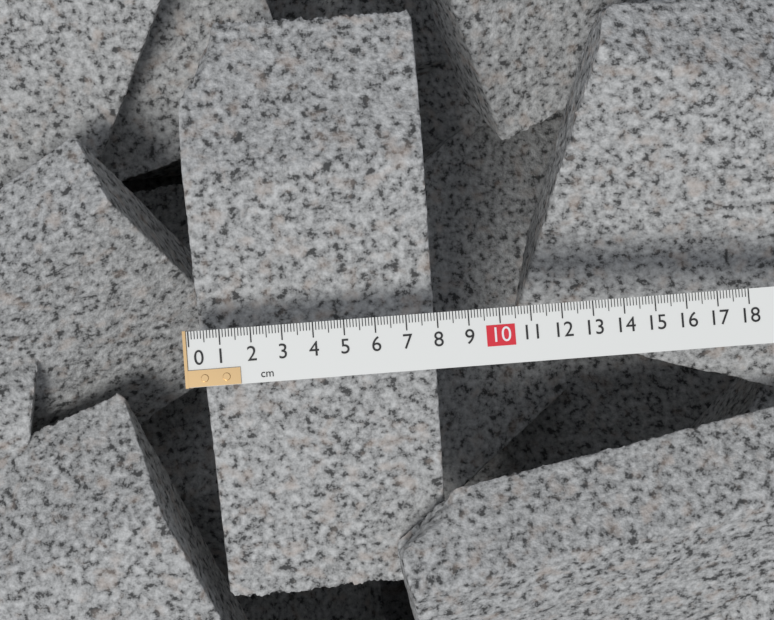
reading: 8.0 cm
